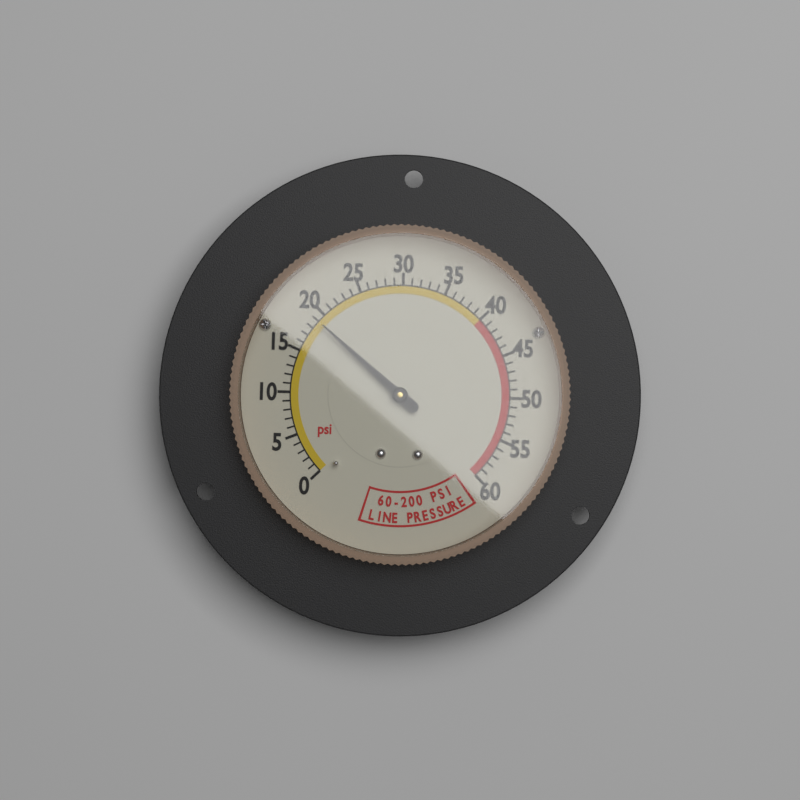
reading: 19 psi
